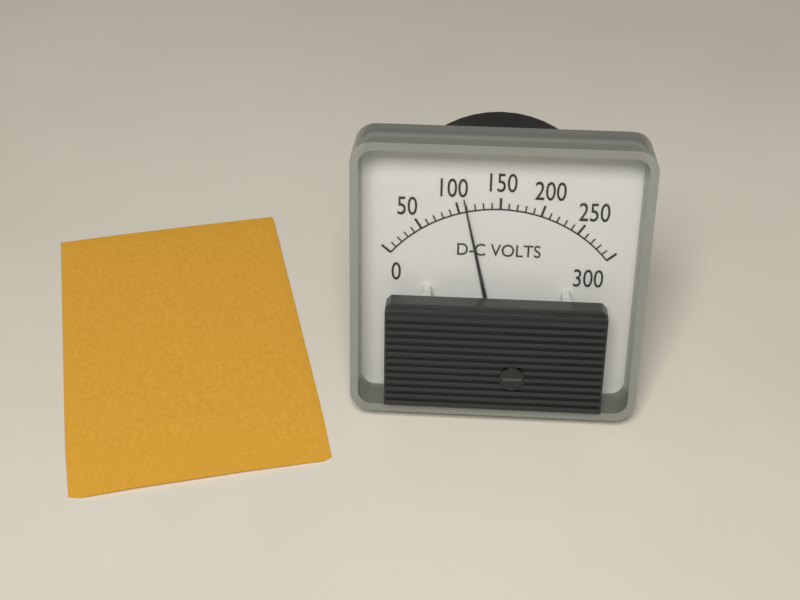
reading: 110 V
